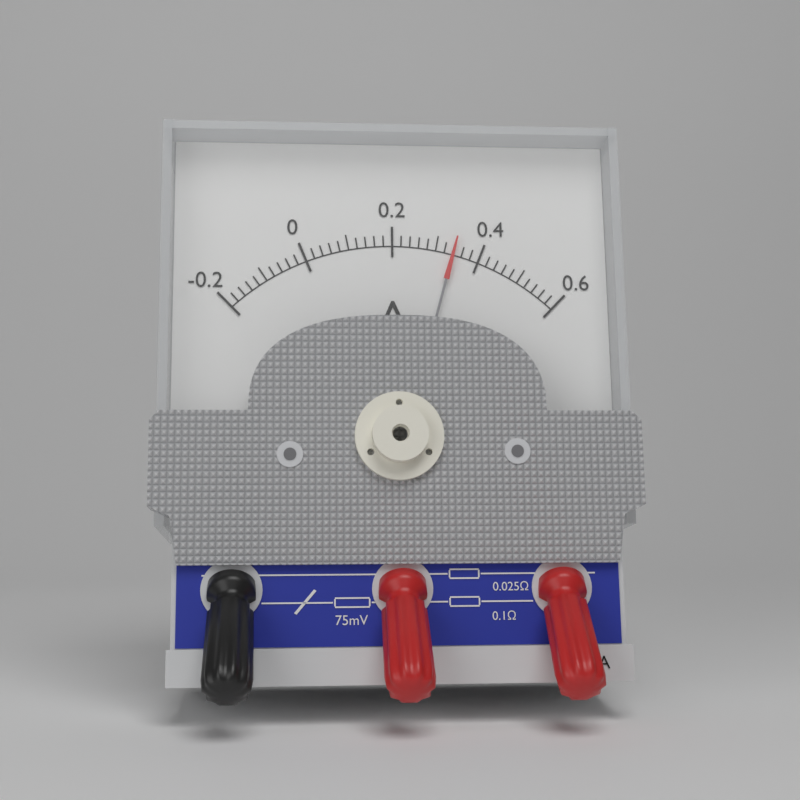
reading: 0.34 A
